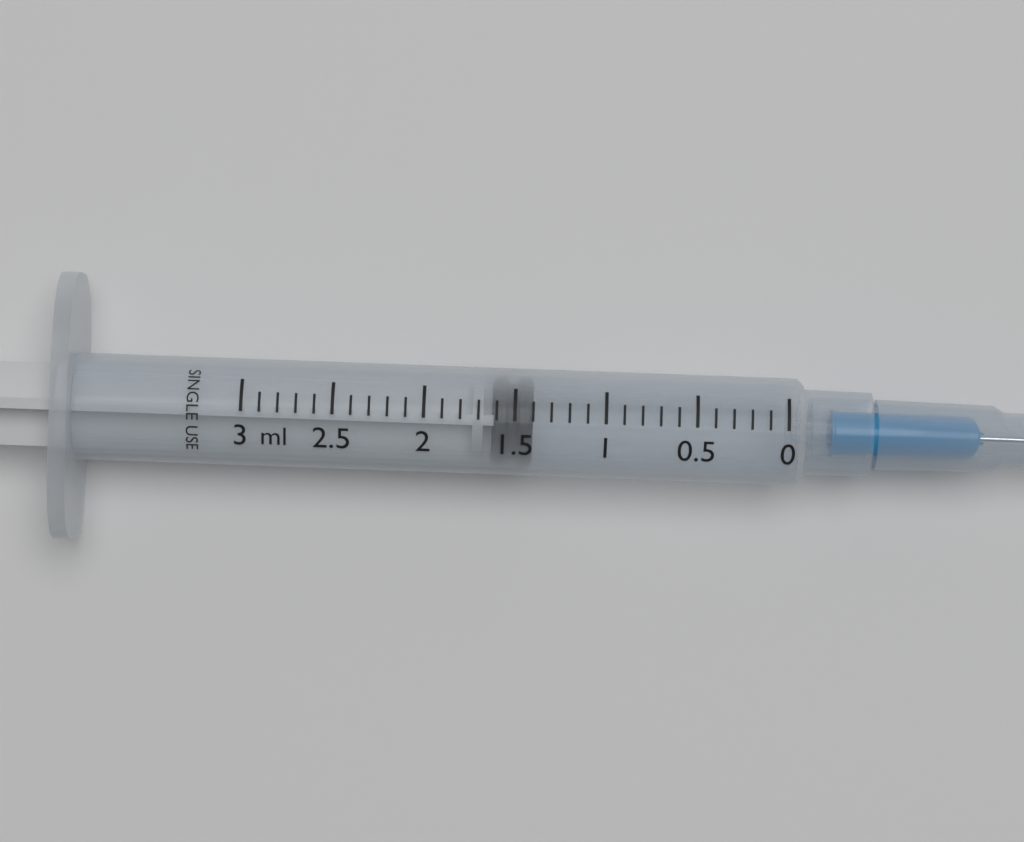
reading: 1.4 ml
